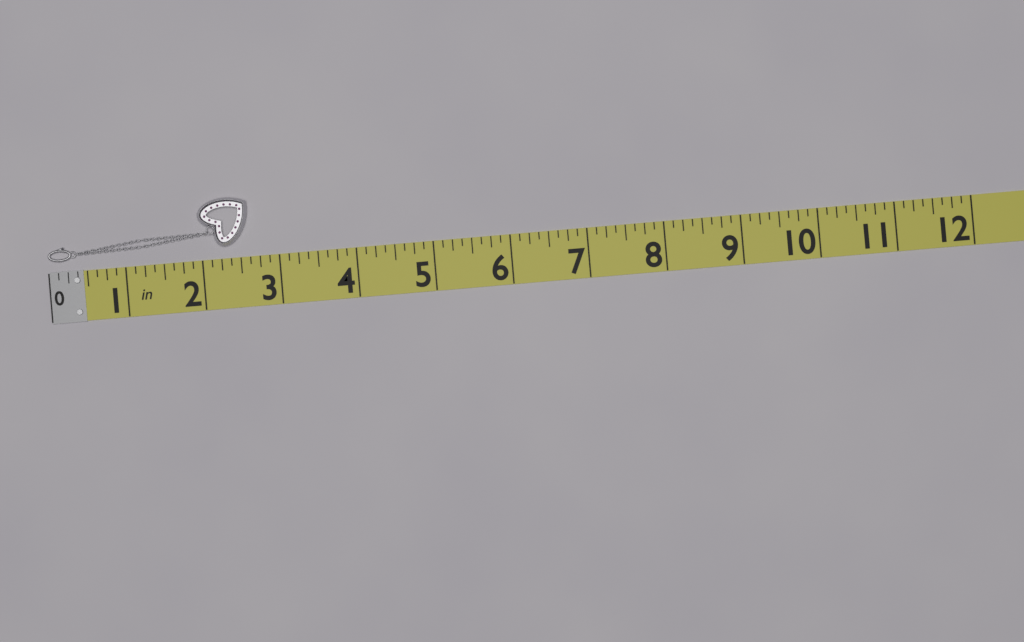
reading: 2.625 in
